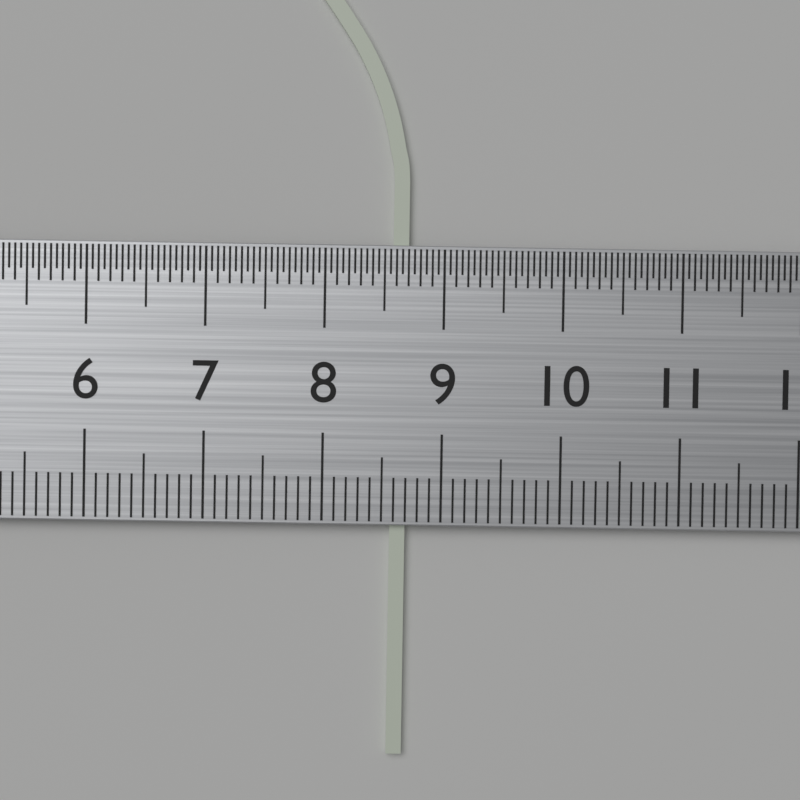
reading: 8.7 cm
